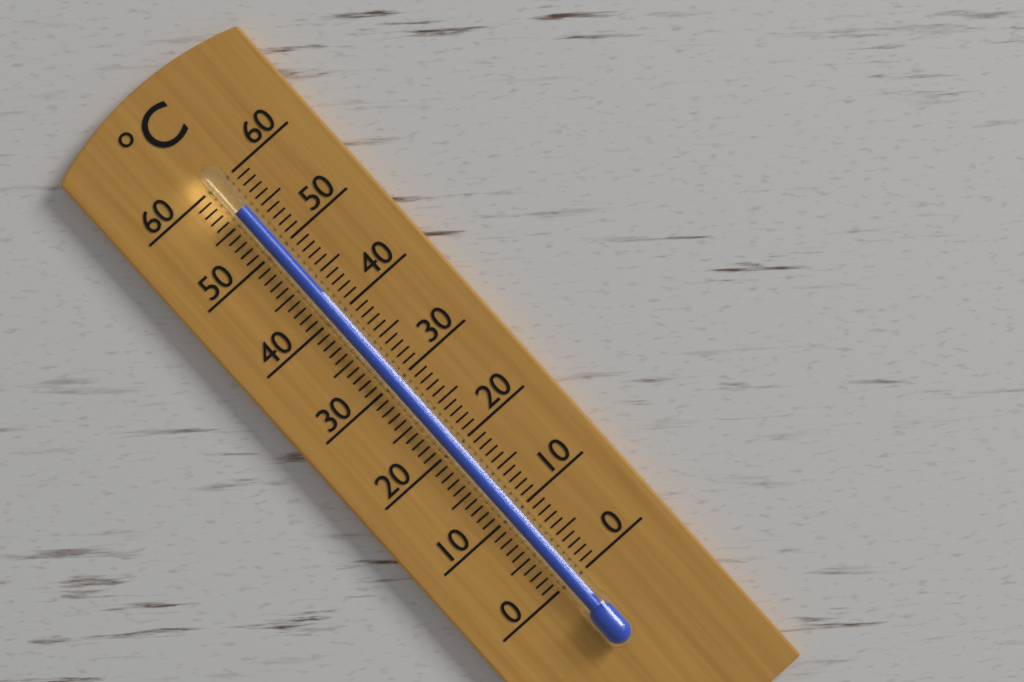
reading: 56 °C
